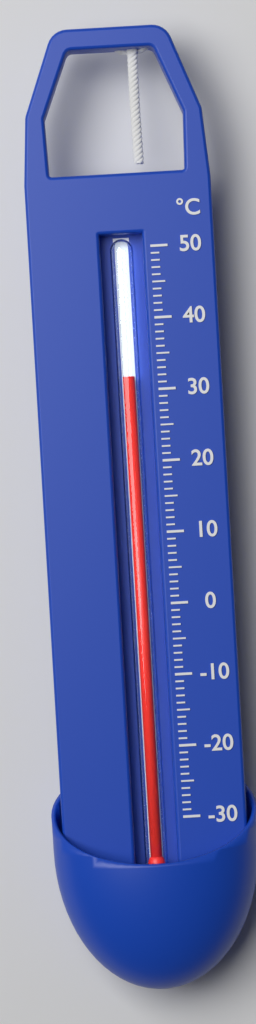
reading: 32 °C
